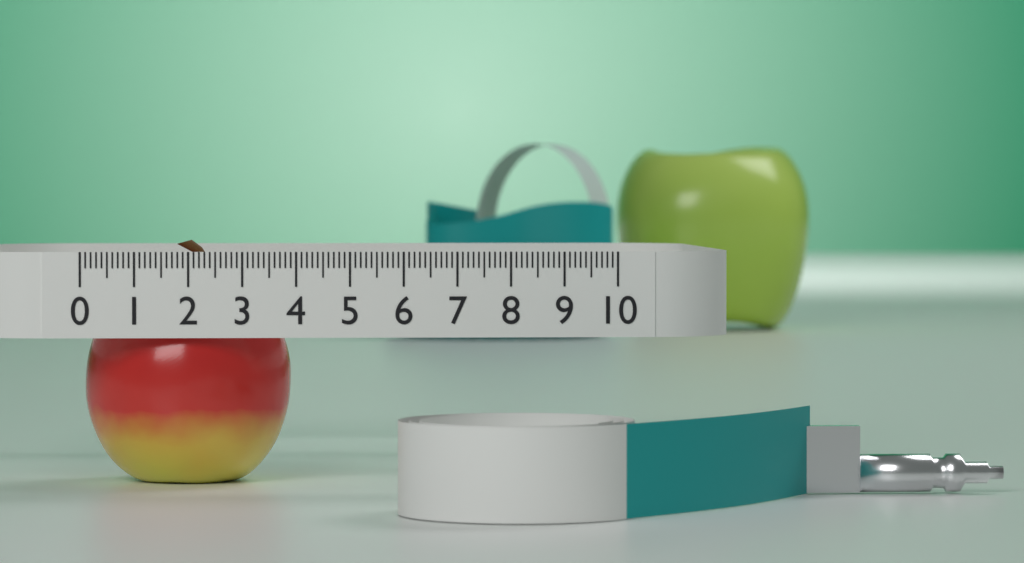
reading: 3.9 (no unit)
